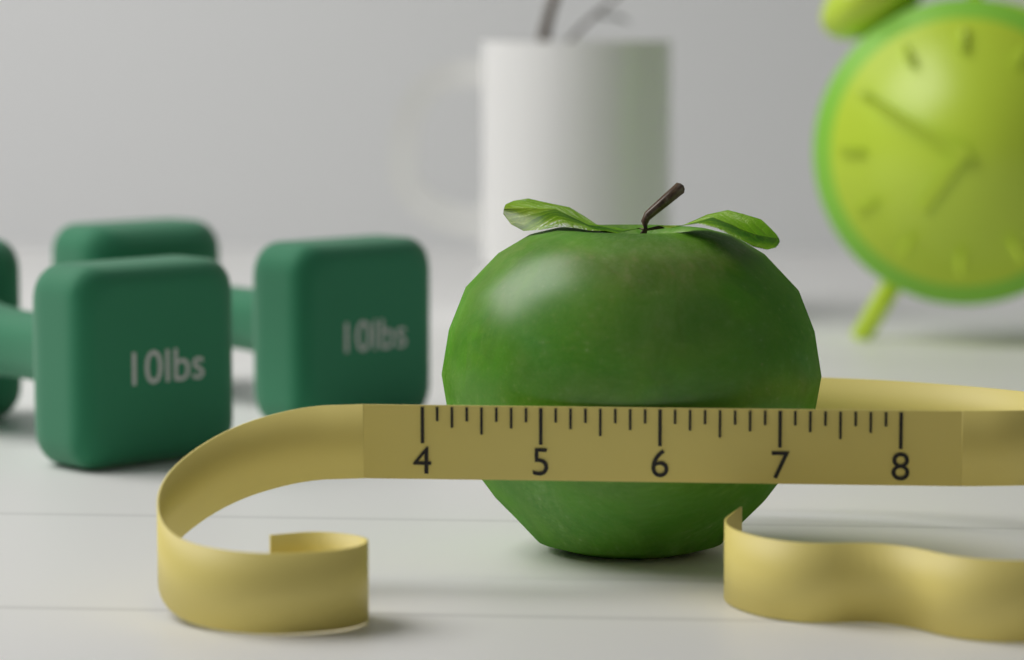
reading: 7.375 (no unit)
